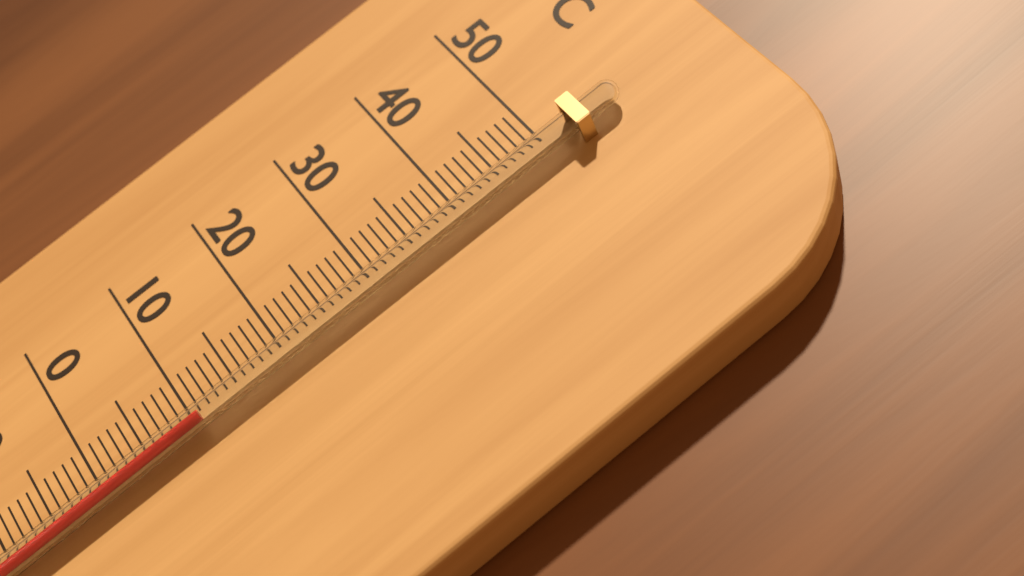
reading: 11 °C
